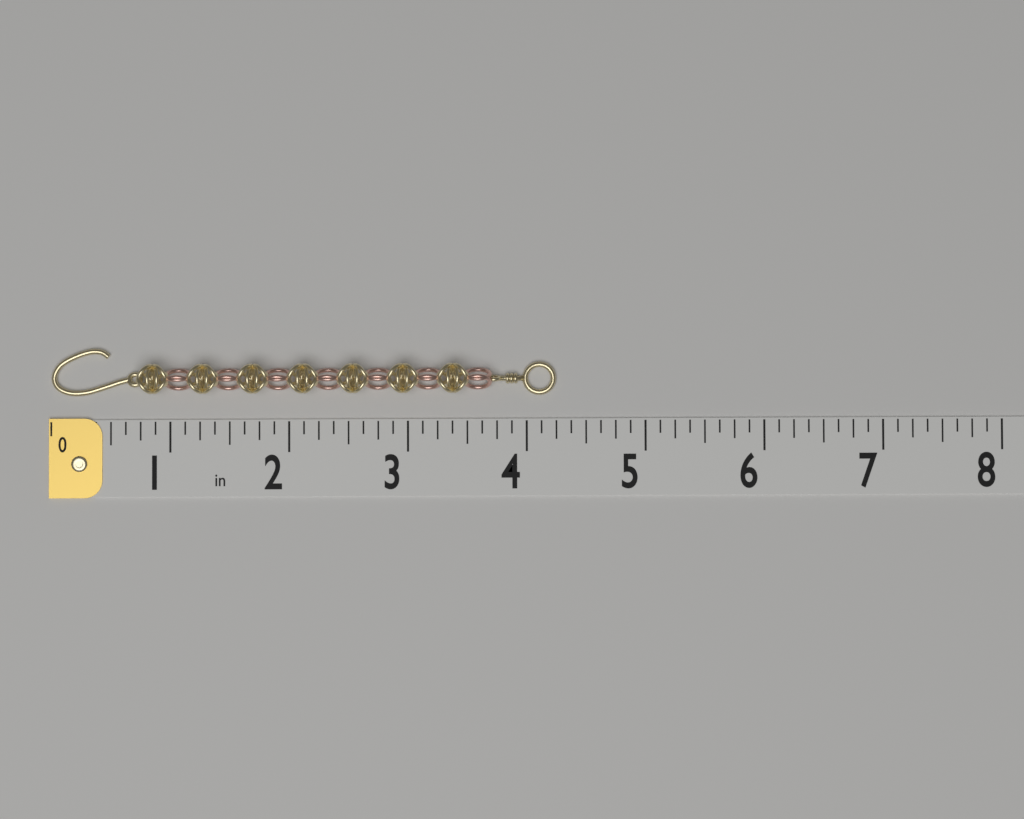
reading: 4.250 in
